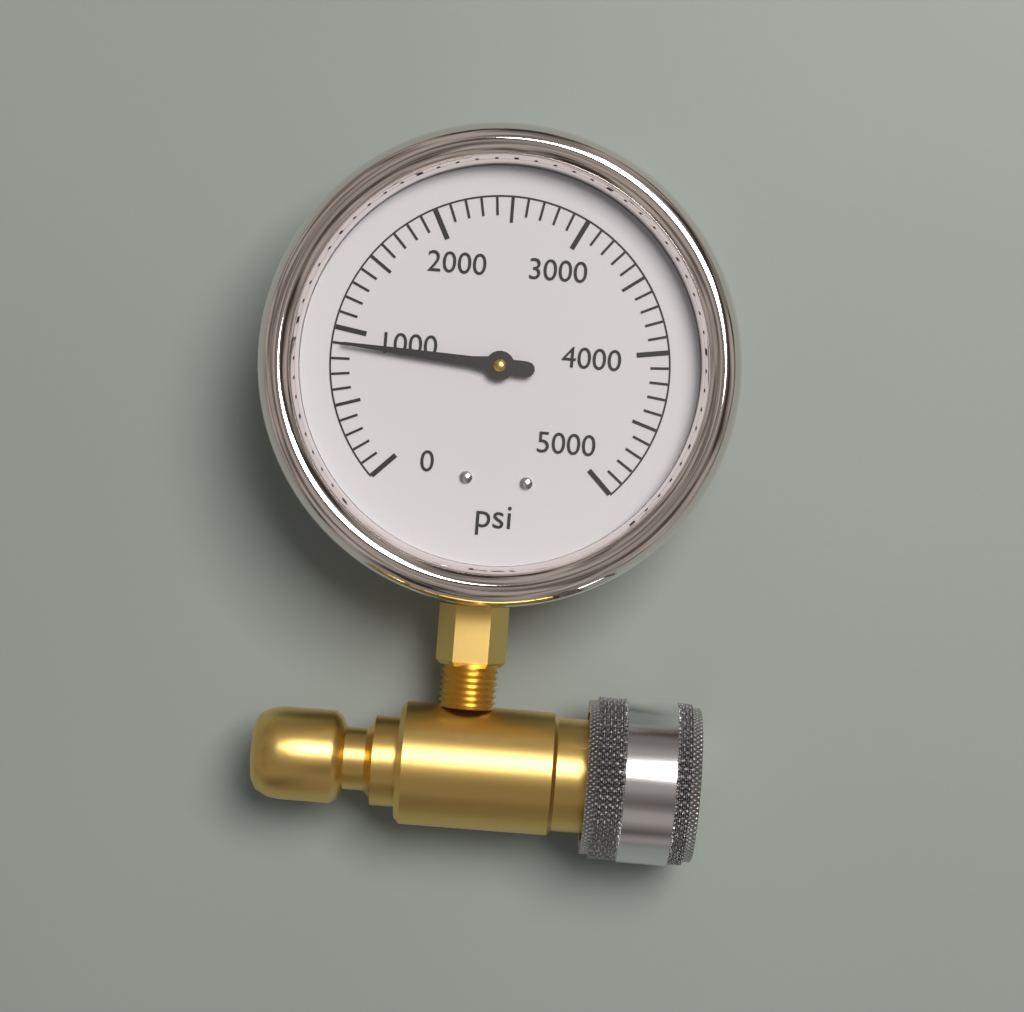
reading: 900 psi
